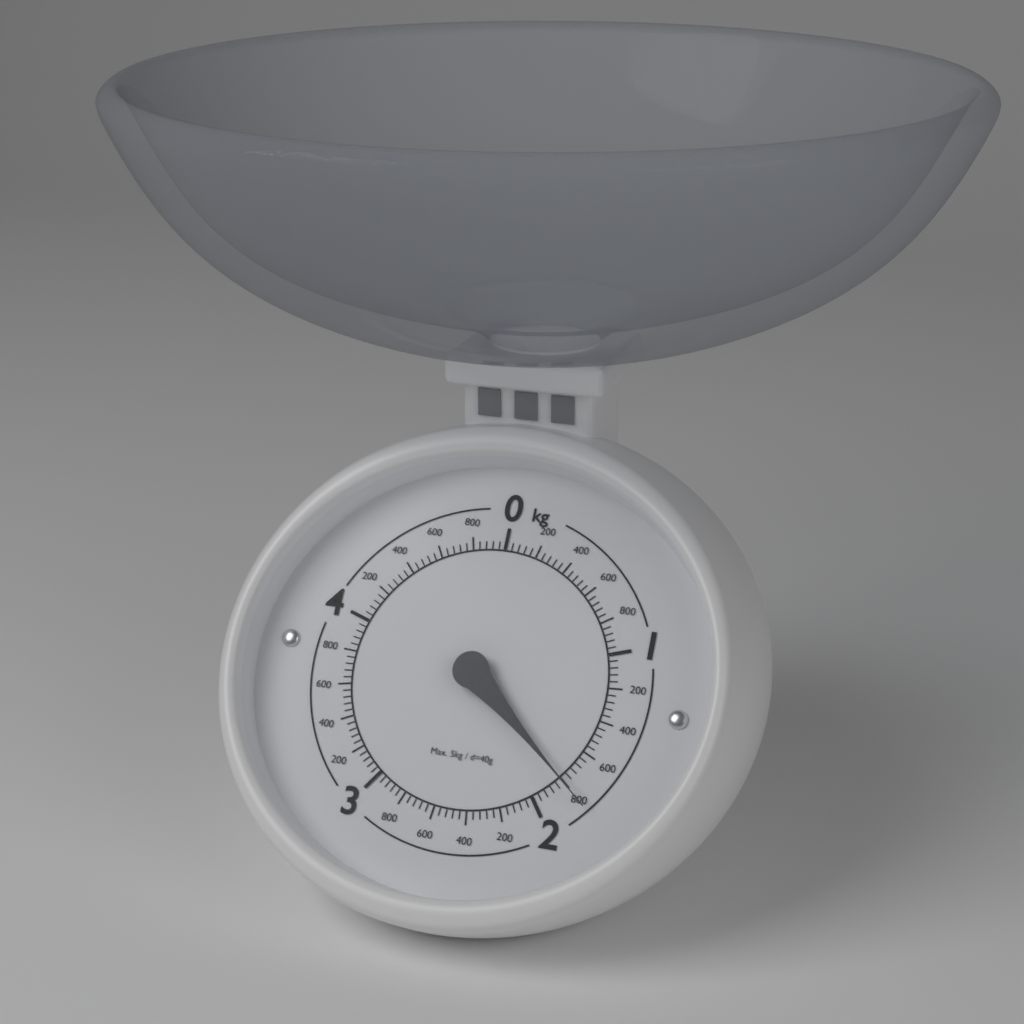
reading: 1.80 kg
